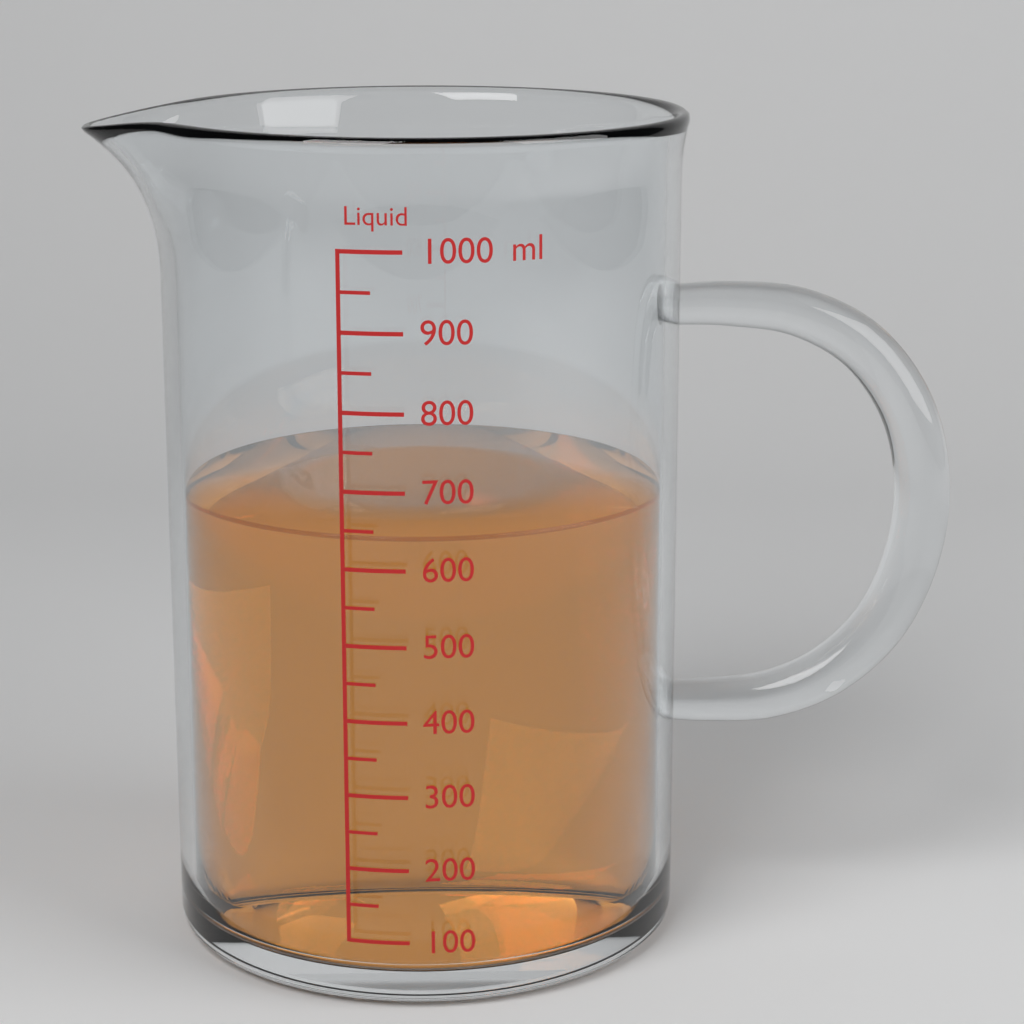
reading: 640 ml
